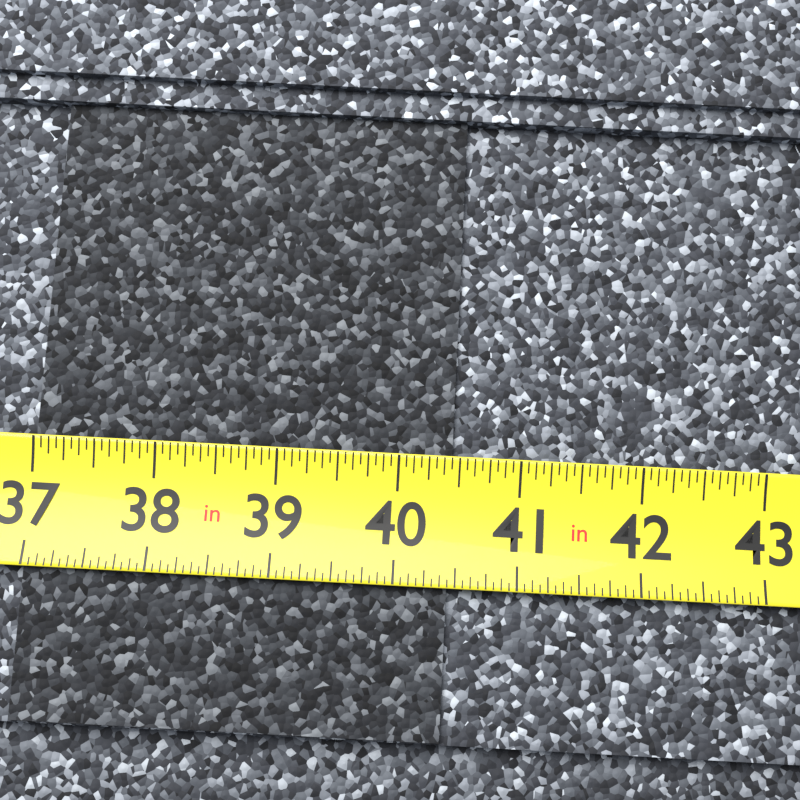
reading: 40.4375 in
